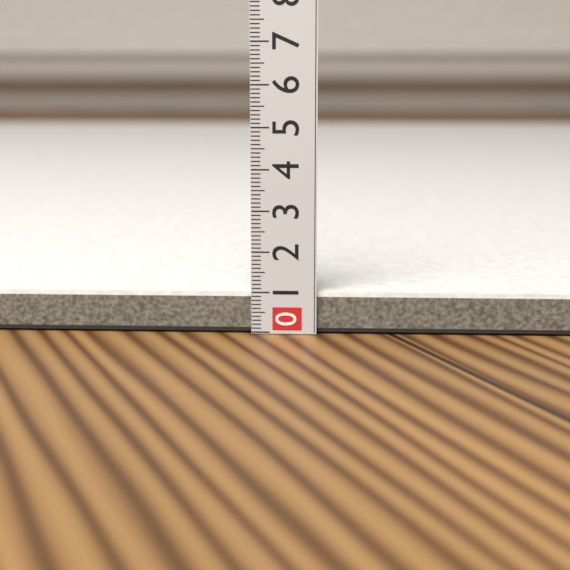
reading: 1.0 (no unit)
